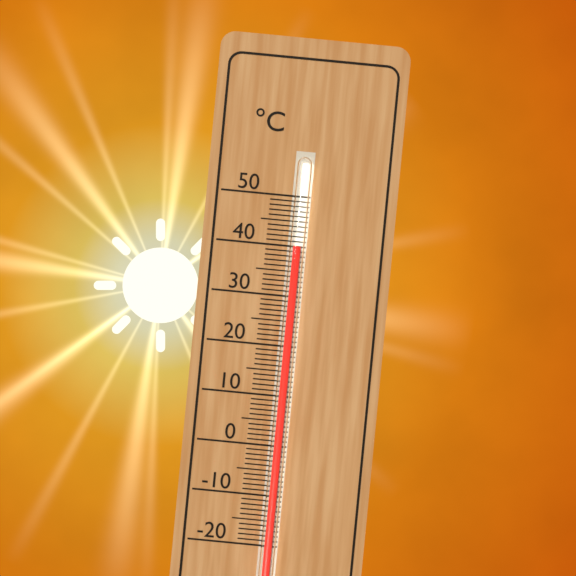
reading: 40 °C
